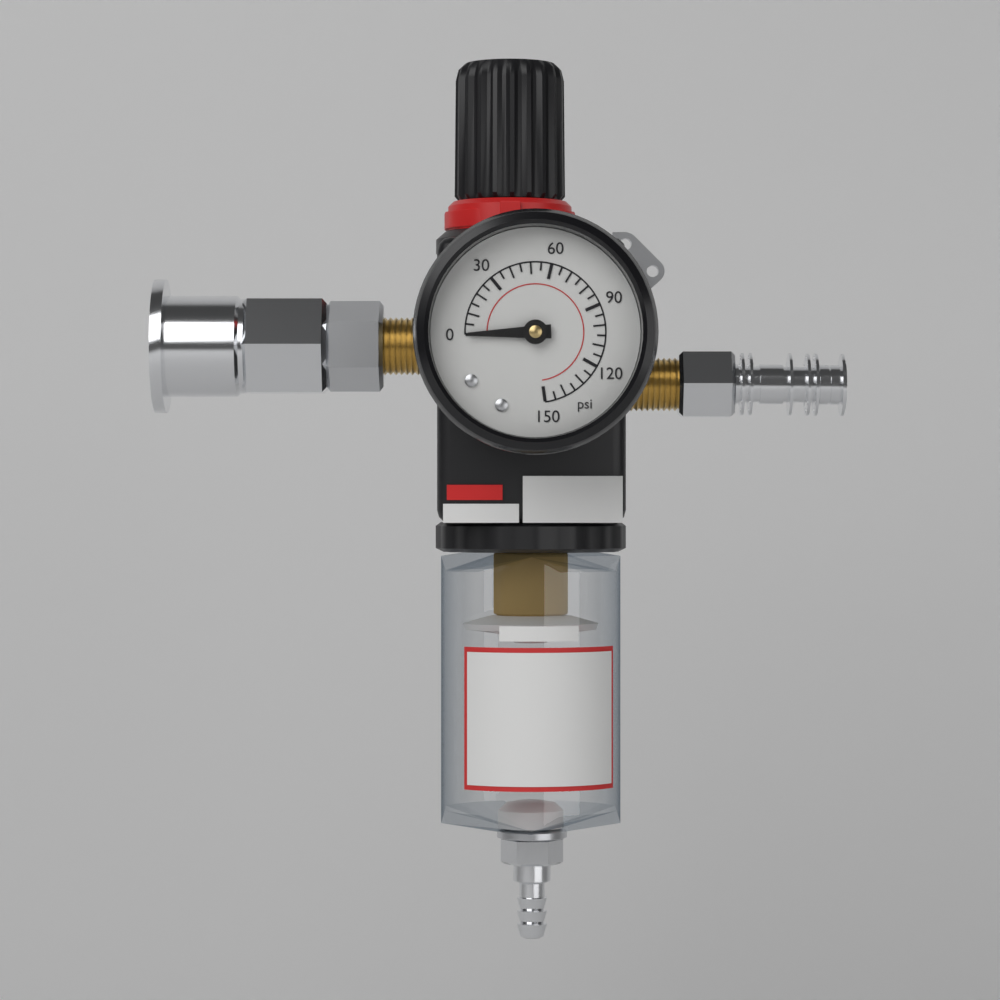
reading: 0 psi
